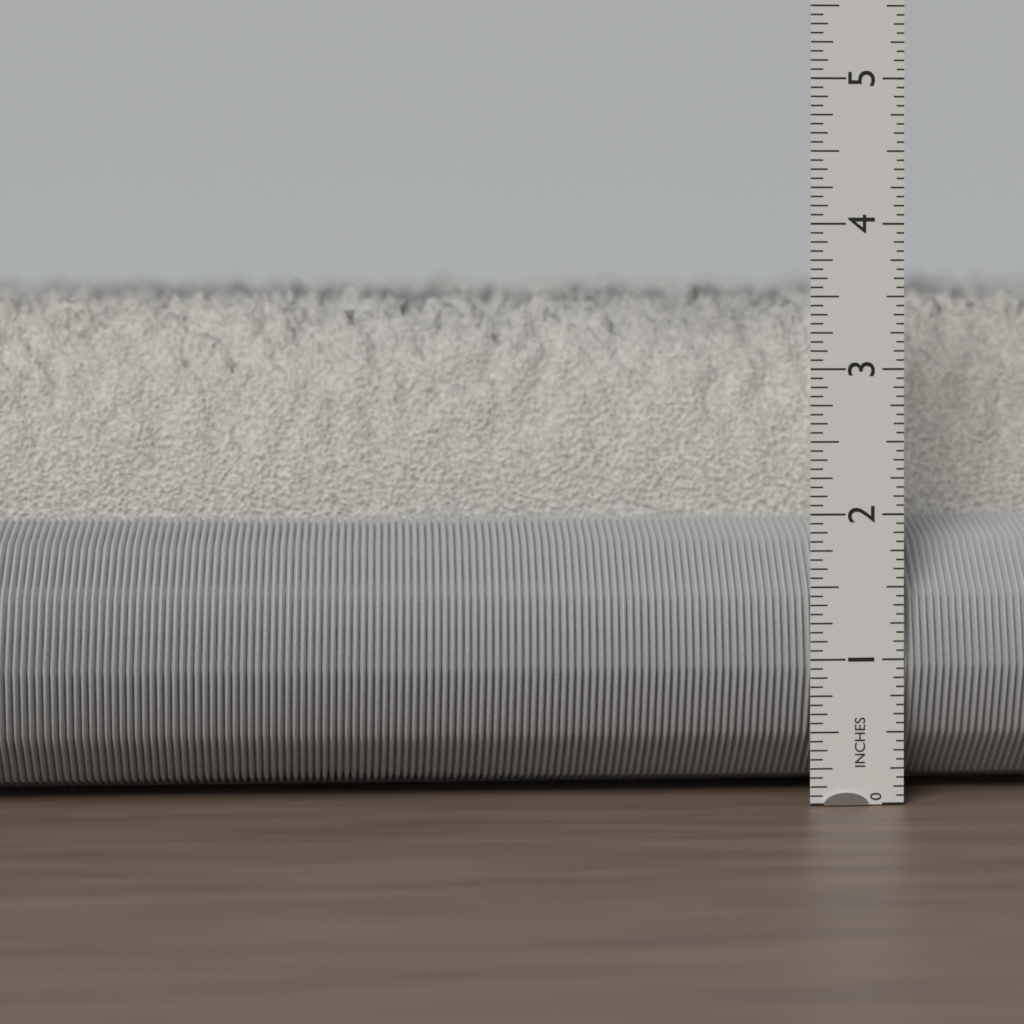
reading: 3.5625 in
